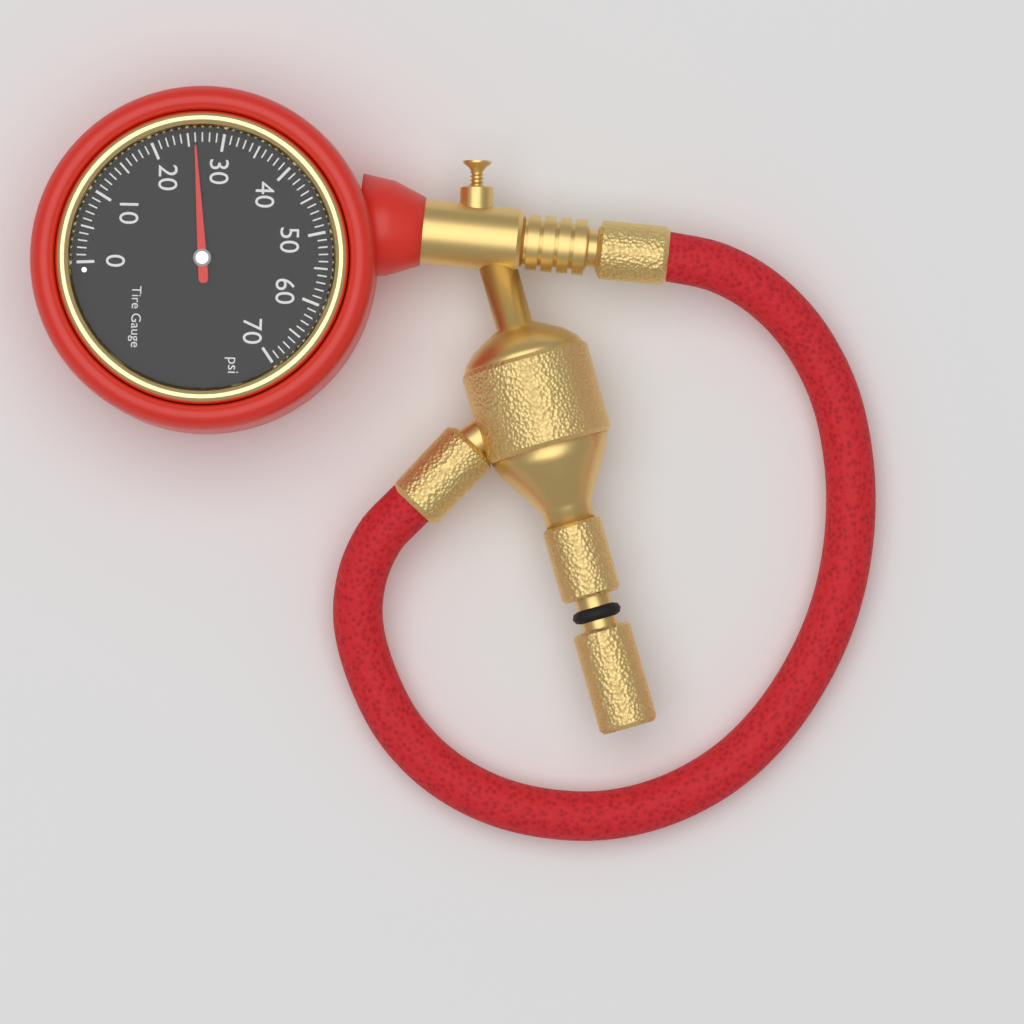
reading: 26 psi
